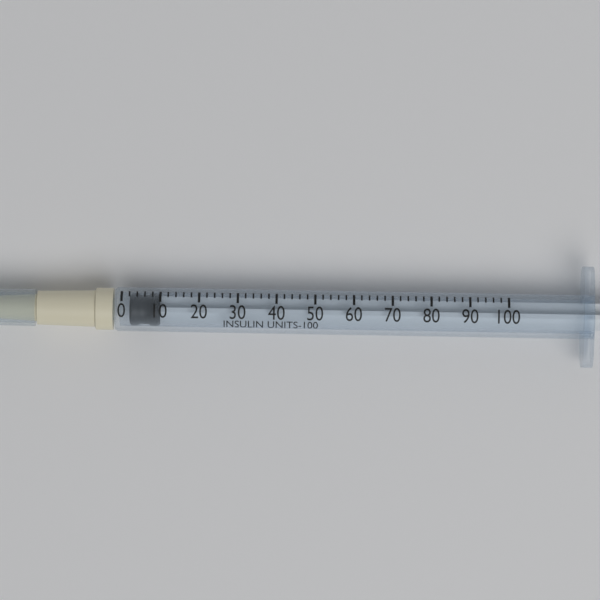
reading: 2 units
